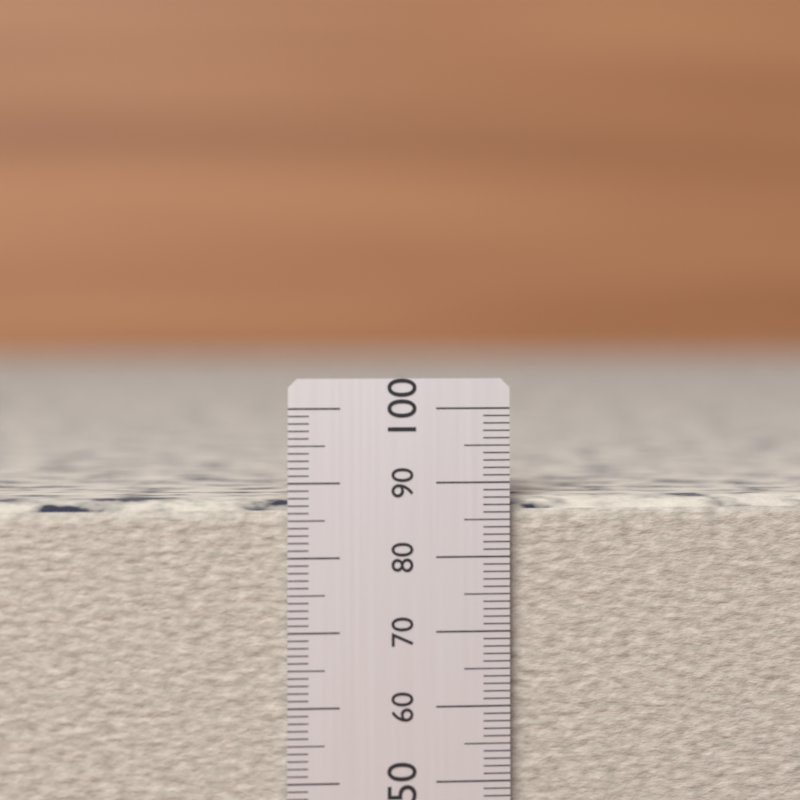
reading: 89 (no unit)
